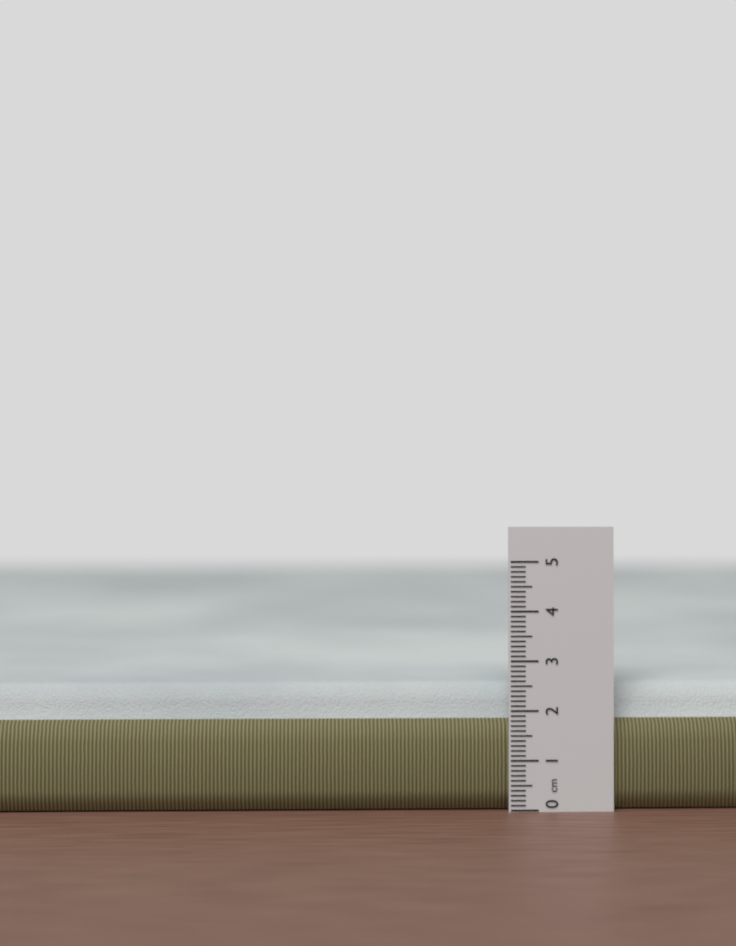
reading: 2.5 cm
